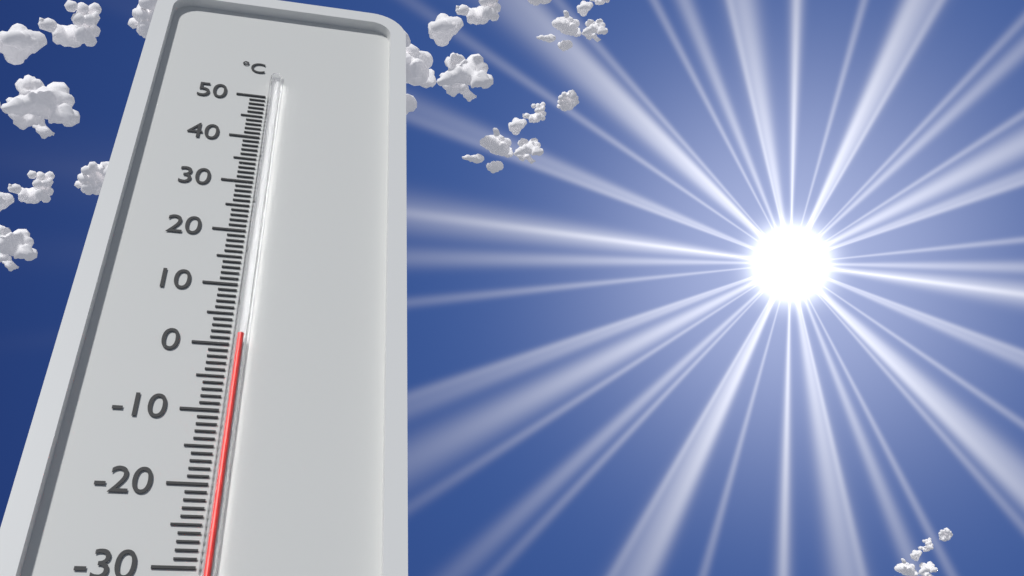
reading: 1 °C
